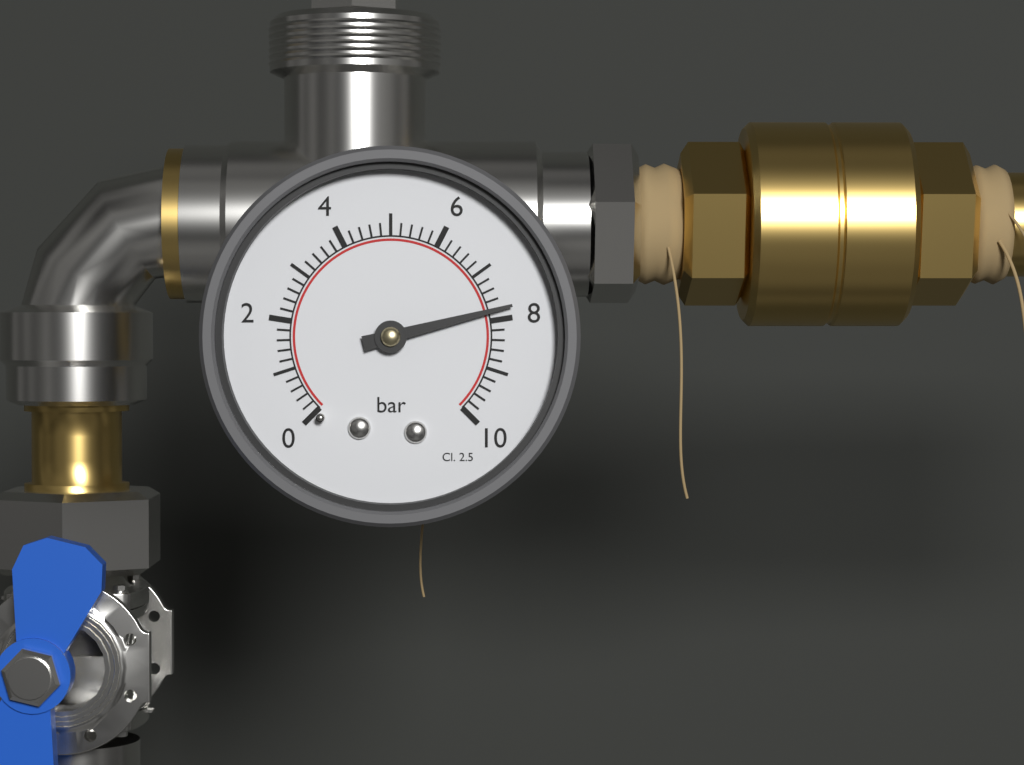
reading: 7.8 bar
